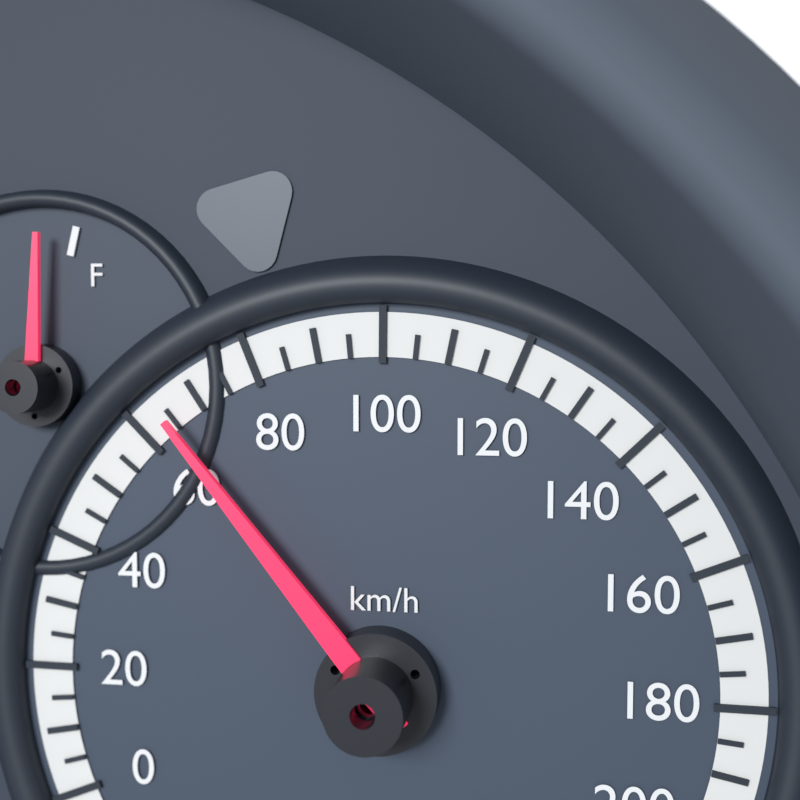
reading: 65 km/h
